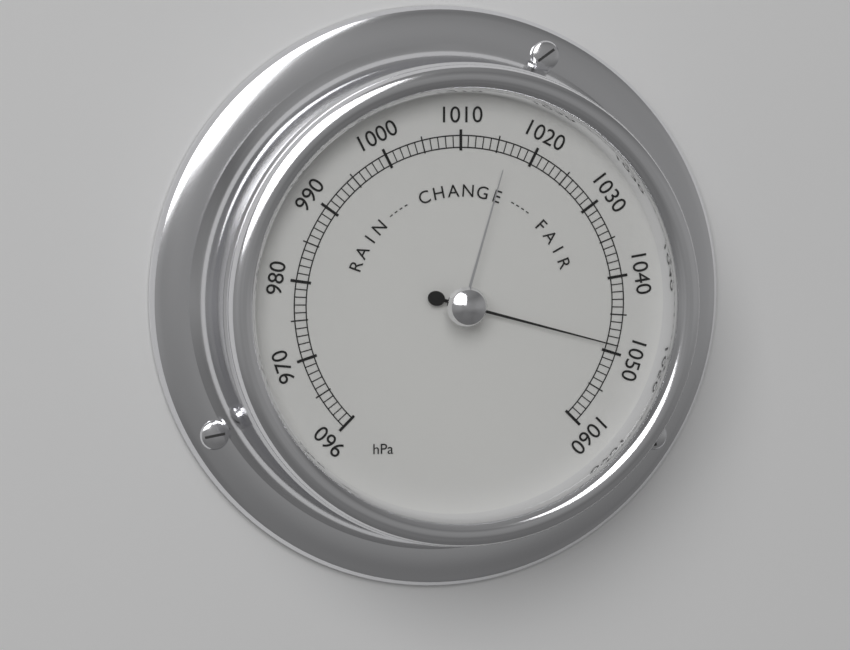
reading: 1049 hPa
